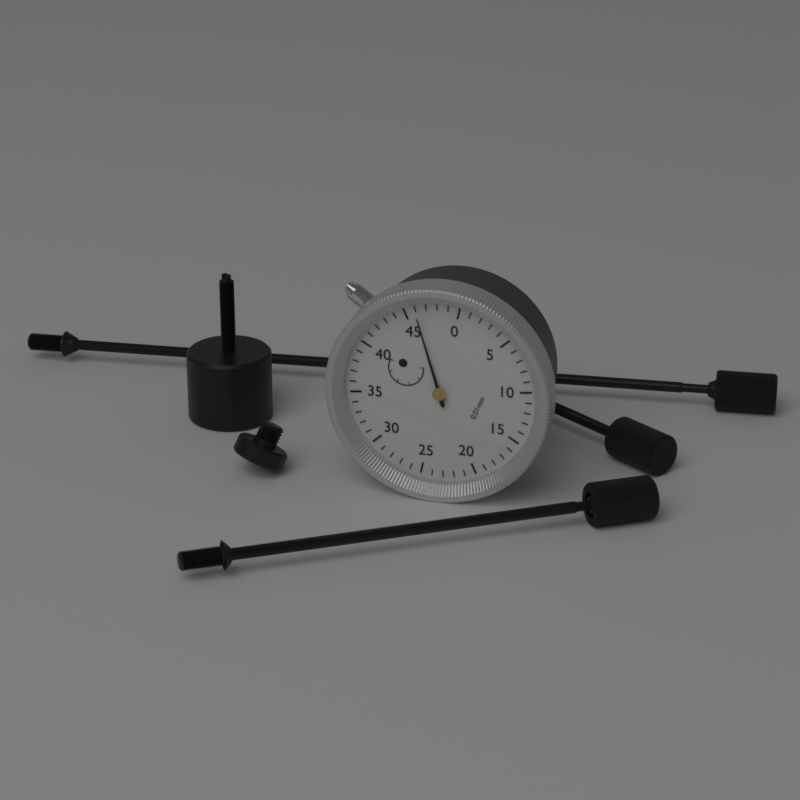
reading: 0.46 mm
